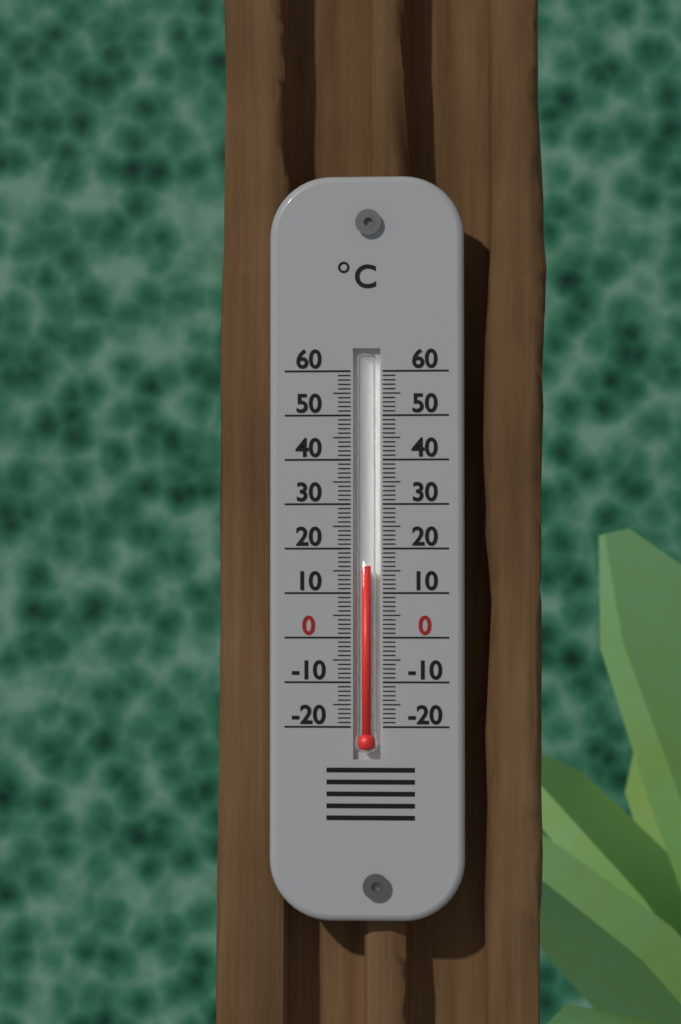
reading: 16 °C
